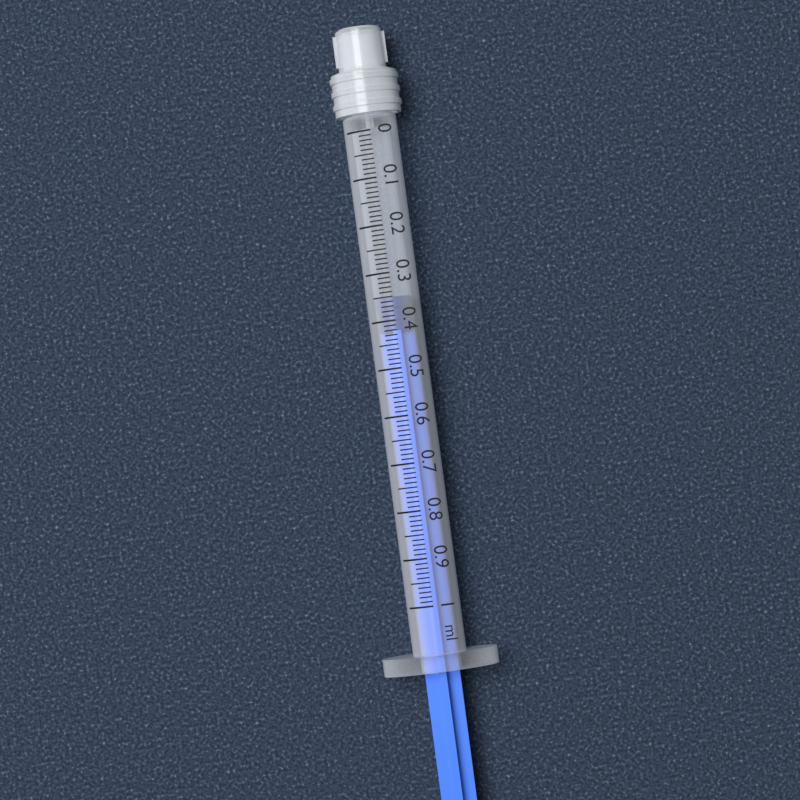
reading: 0.35 ml
